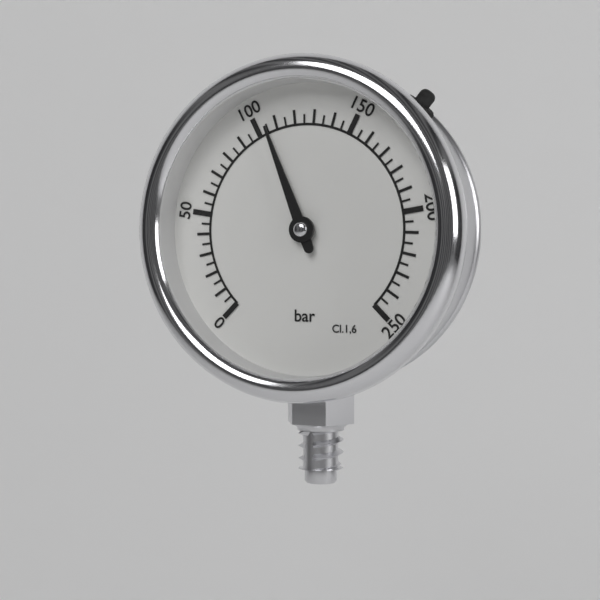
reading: 105 bar
